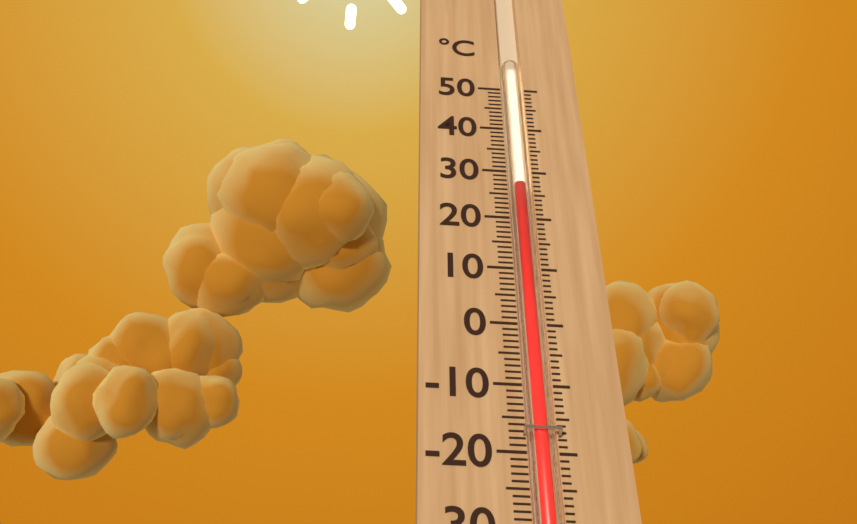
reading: 27 °C
